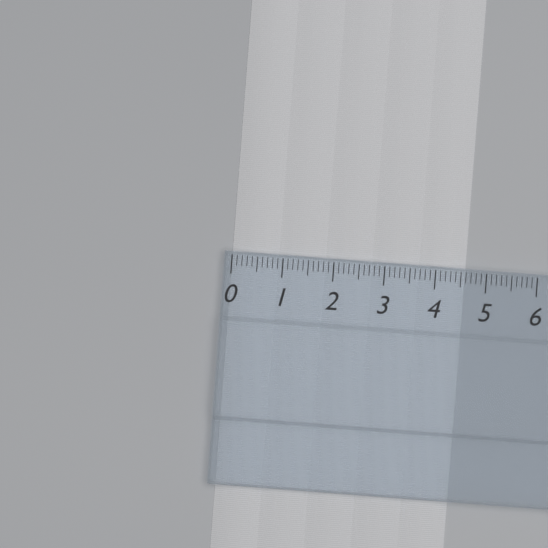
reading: 4.6 (no unit)
